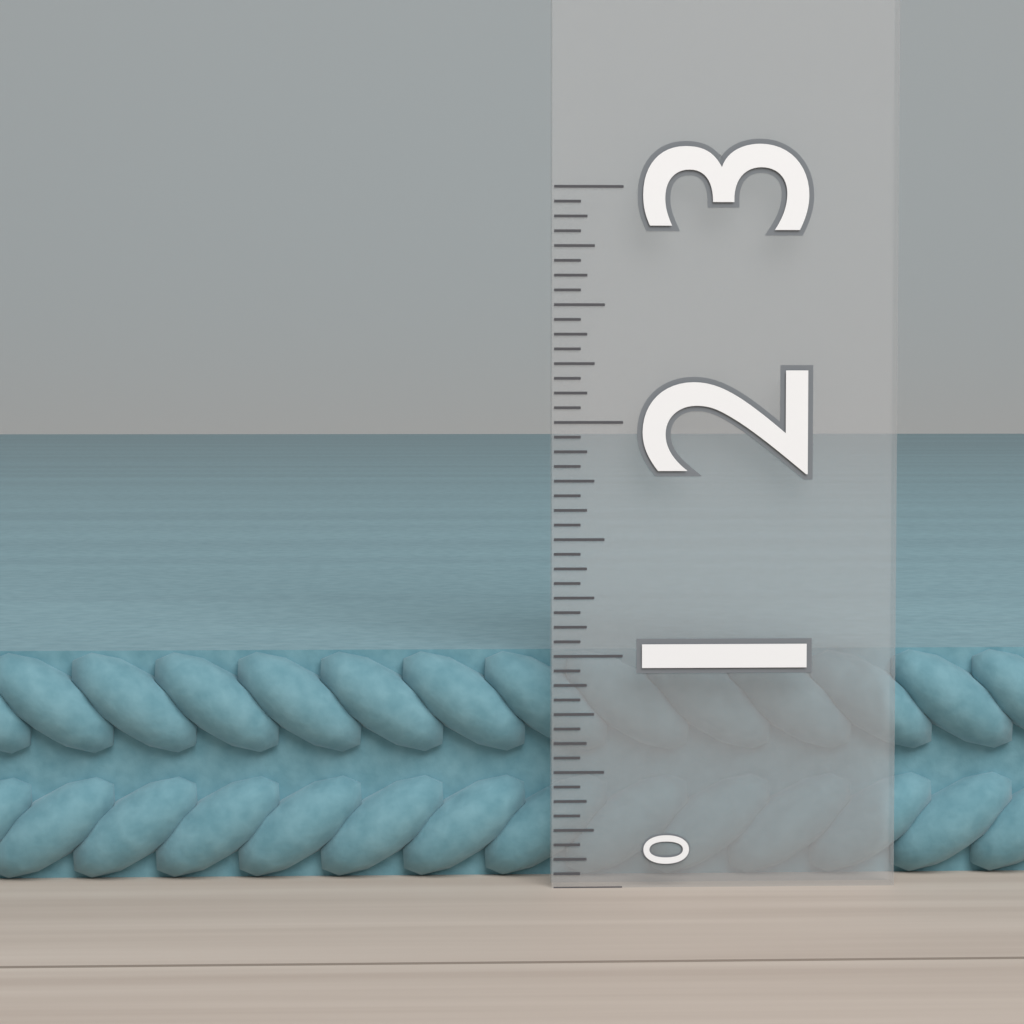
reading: 1.0000 (no unit)
